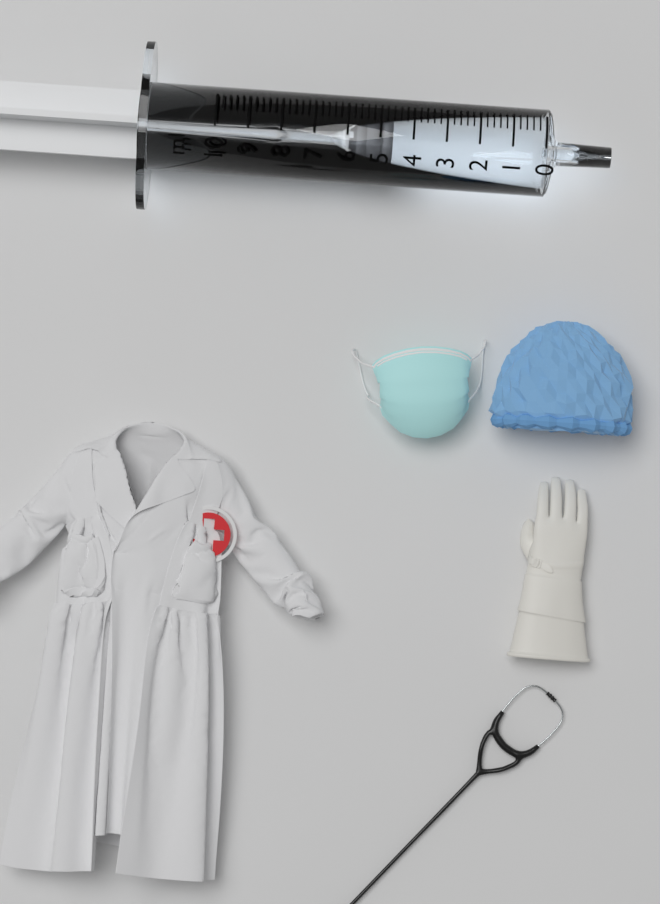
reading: 4.6 ml
